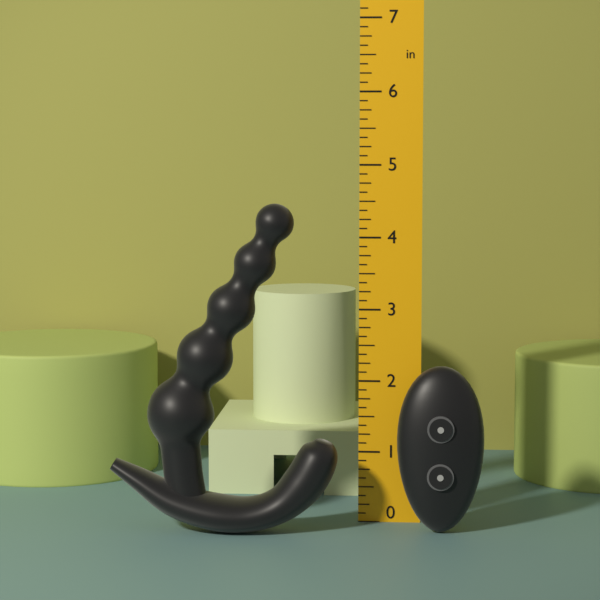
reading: 4.500 in
